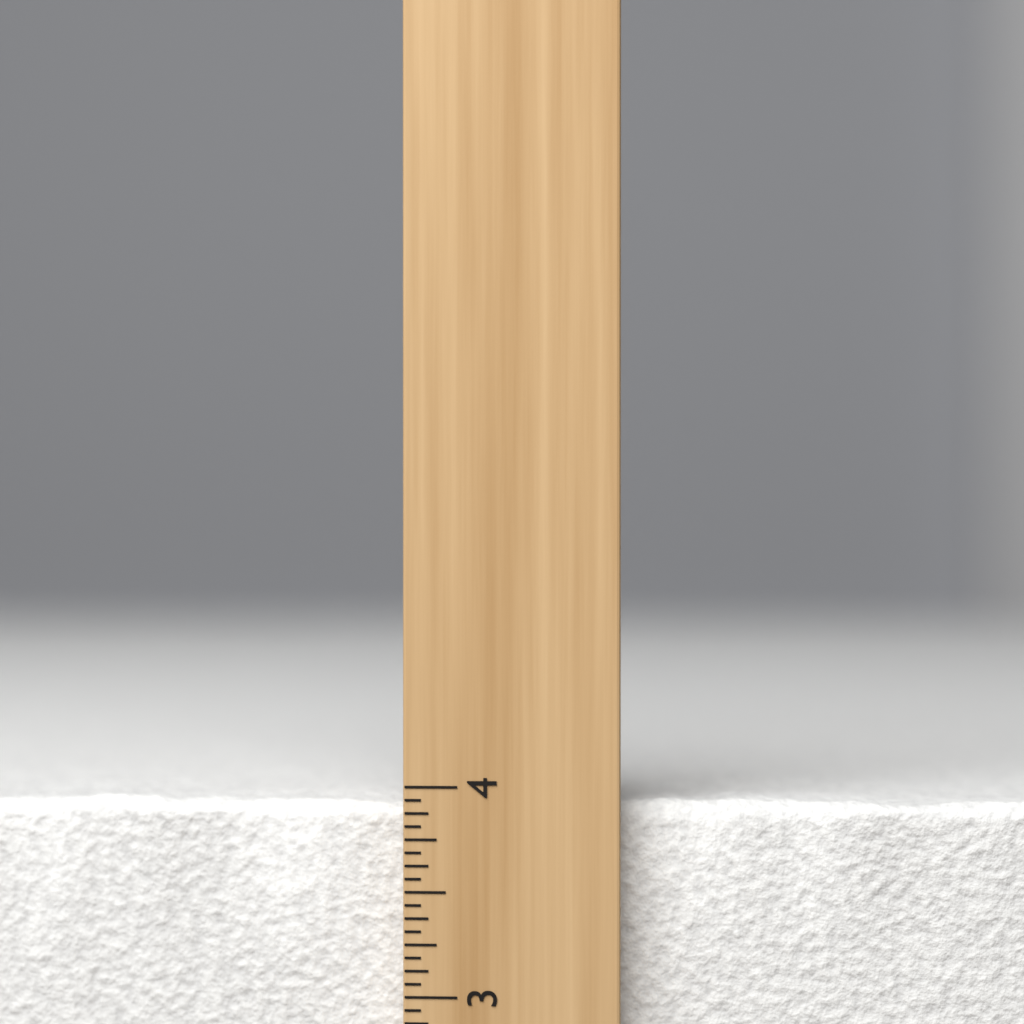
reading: 3.9375 inch
